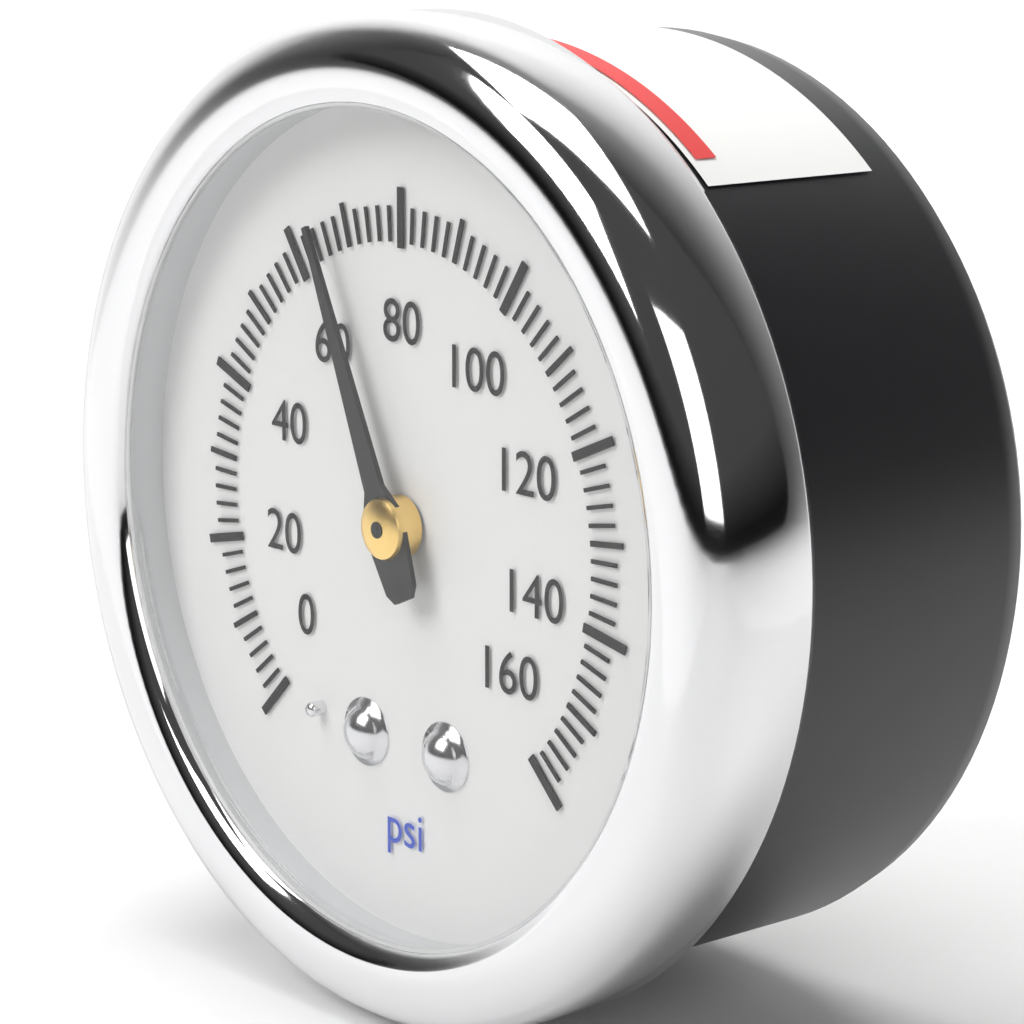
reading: 66 psi
